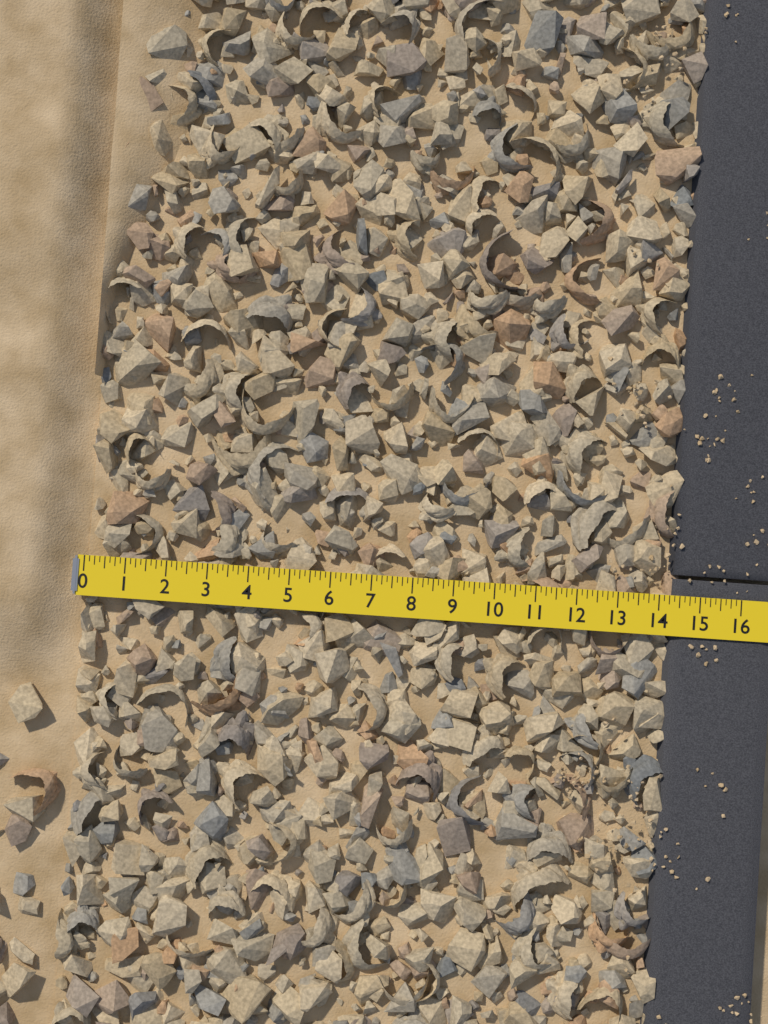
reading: 14.500 (no unit)
